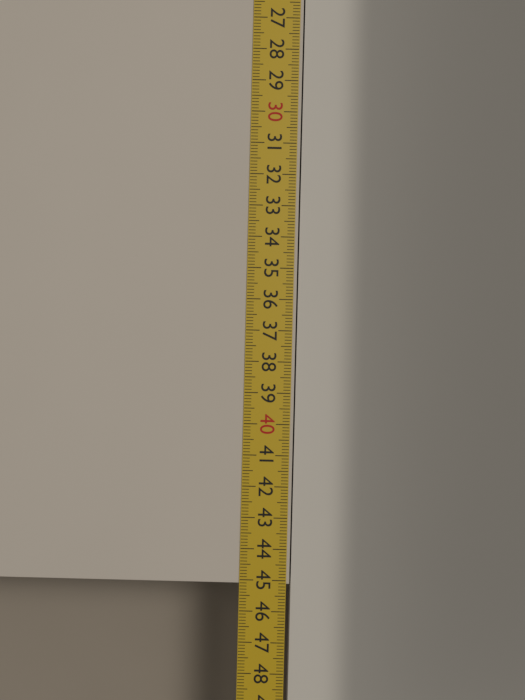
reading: 45.1 cm
